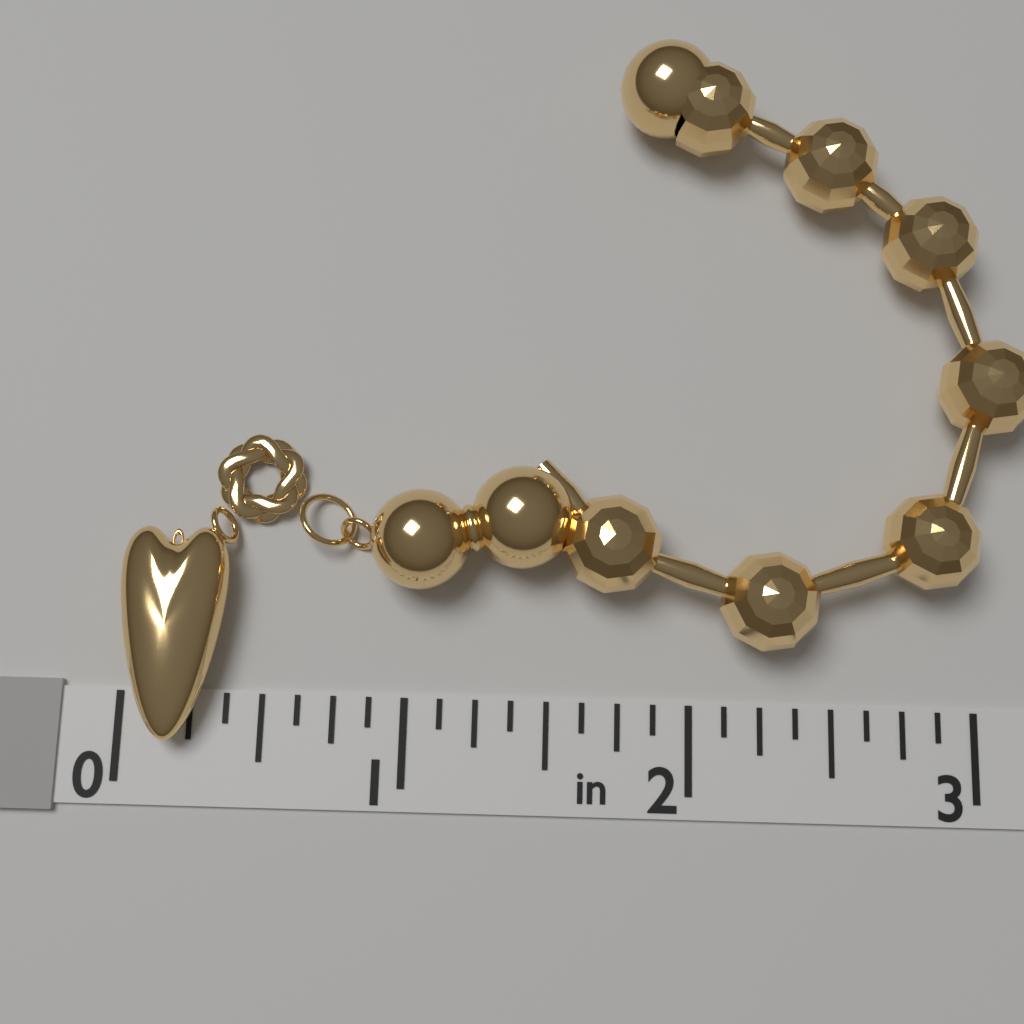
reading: 0.375 in
